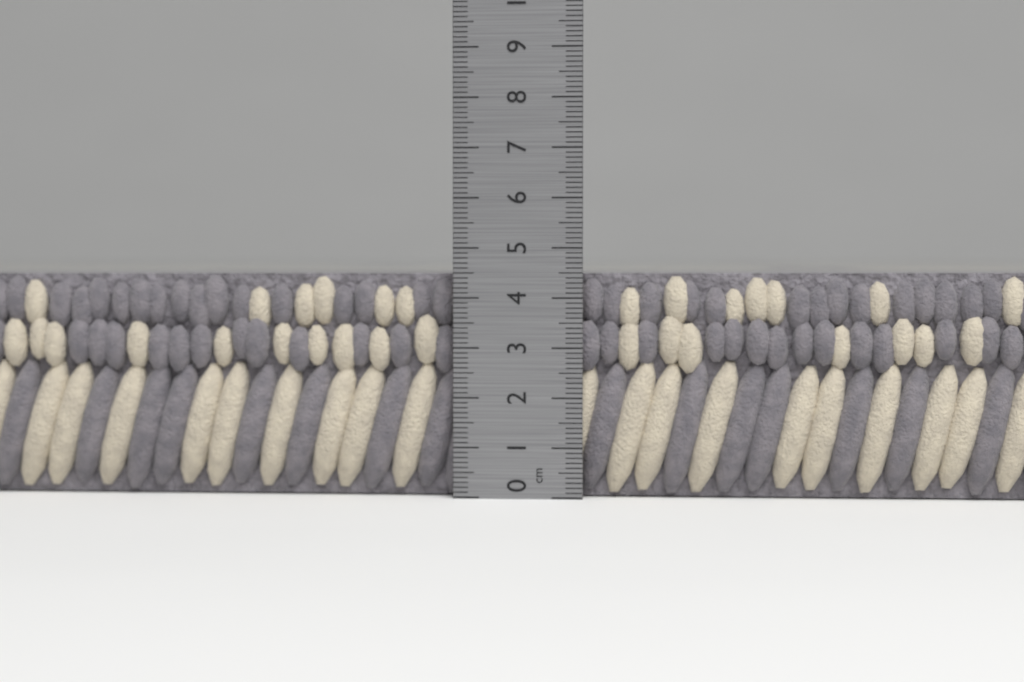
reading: 4.5 cm
